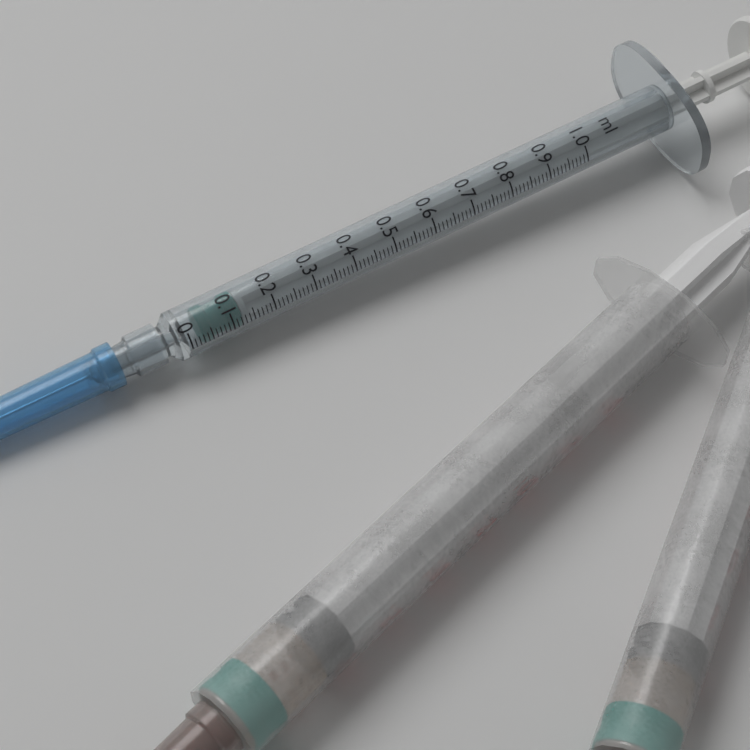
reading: 0.03 ml
